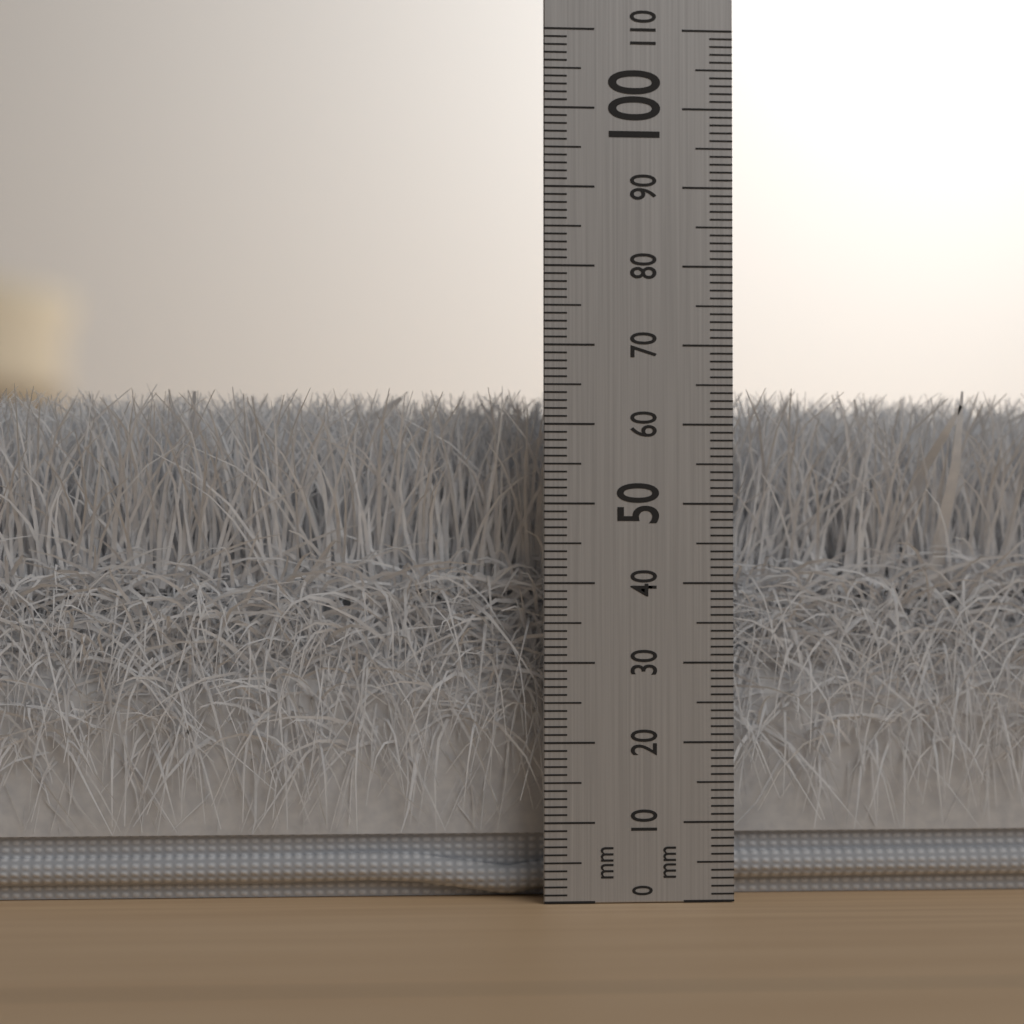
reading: 65 mm
